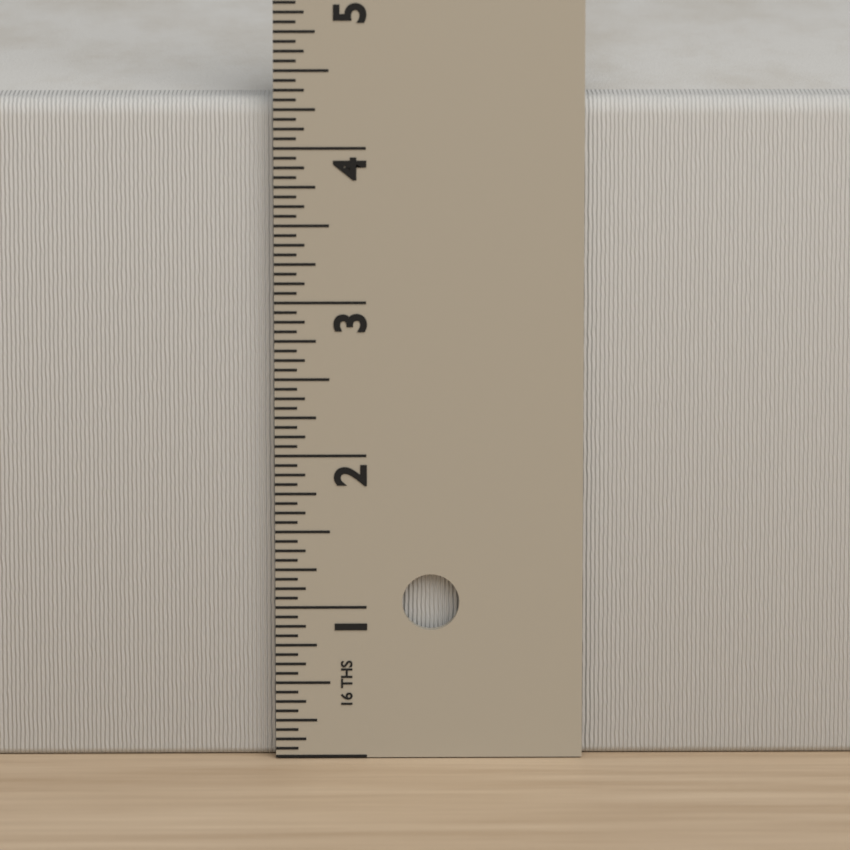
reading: 4.3125 in
